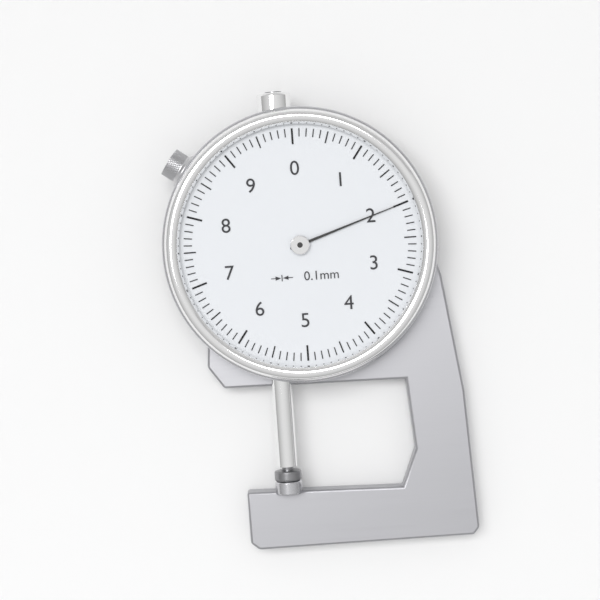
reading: 2.0 mm
